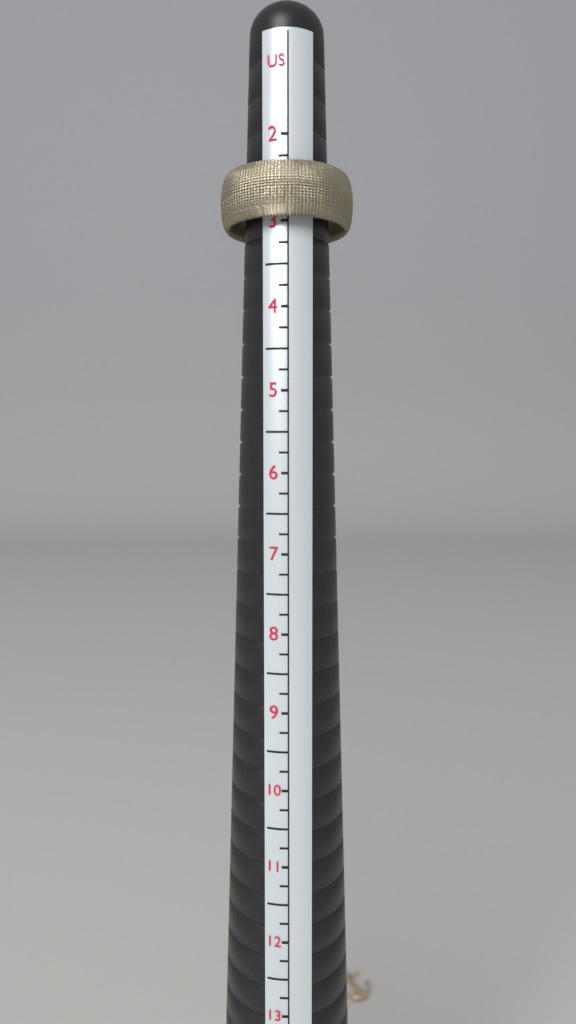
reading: 3.00 US
